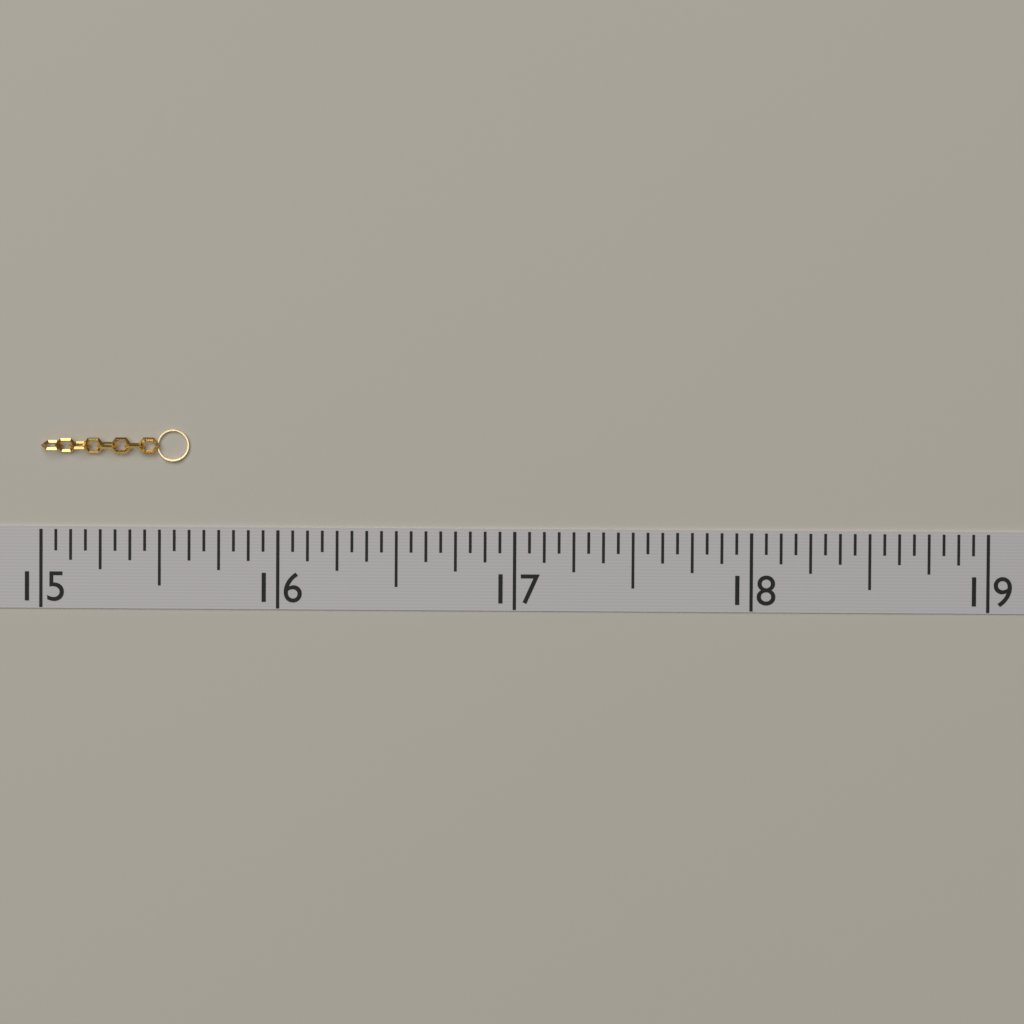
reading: 15.6250 (no unit)
